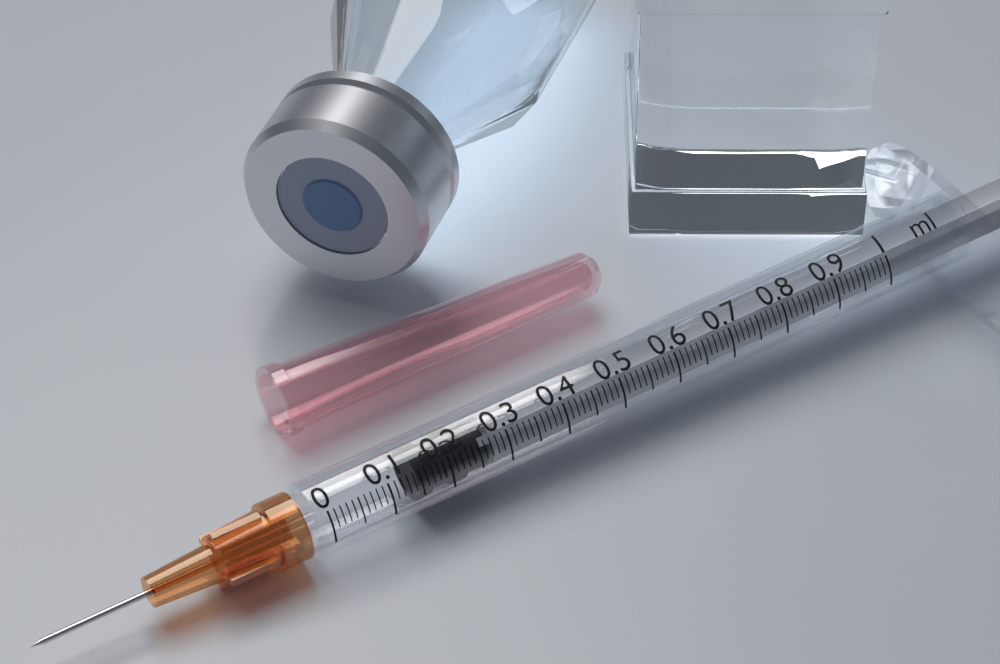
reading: 0.15 ml
